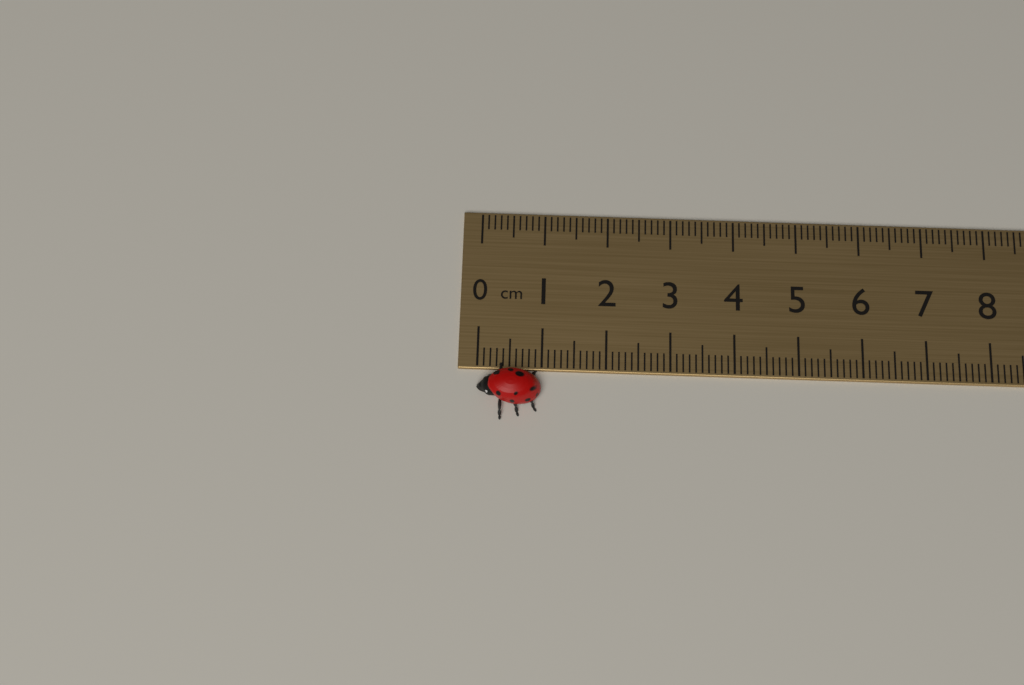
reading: 1.0 cm
